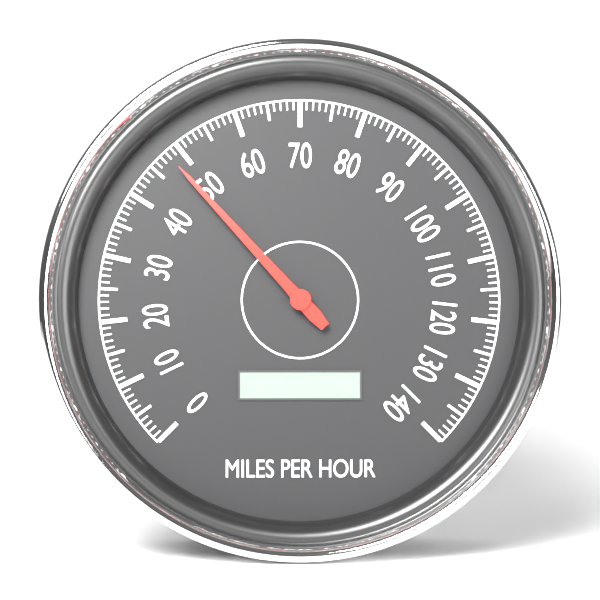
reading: 48 mph
